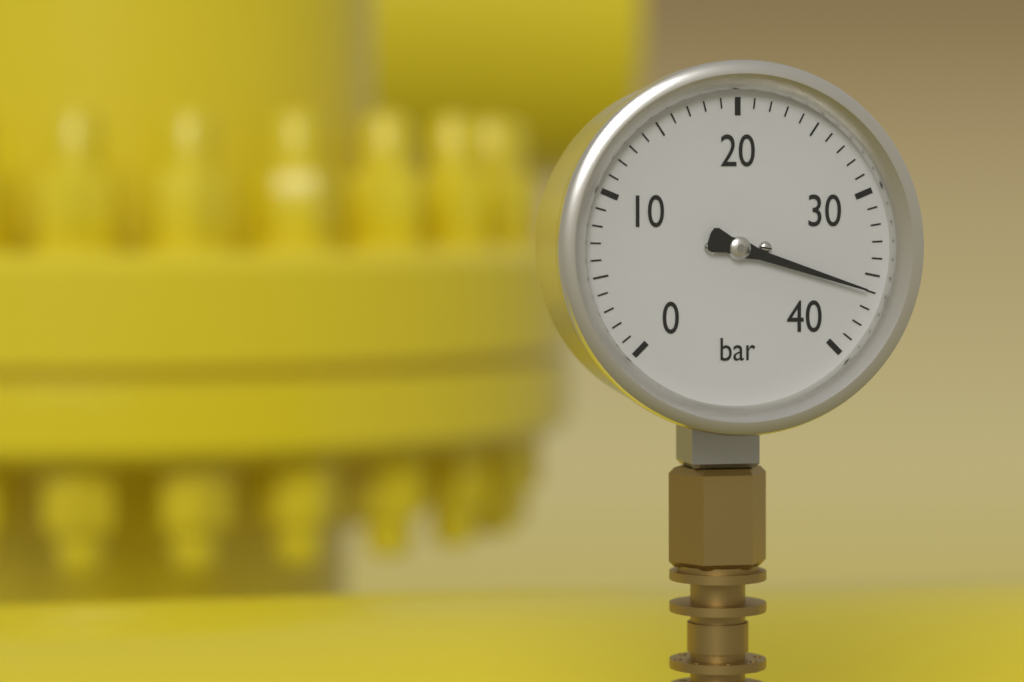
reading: 36 bar
